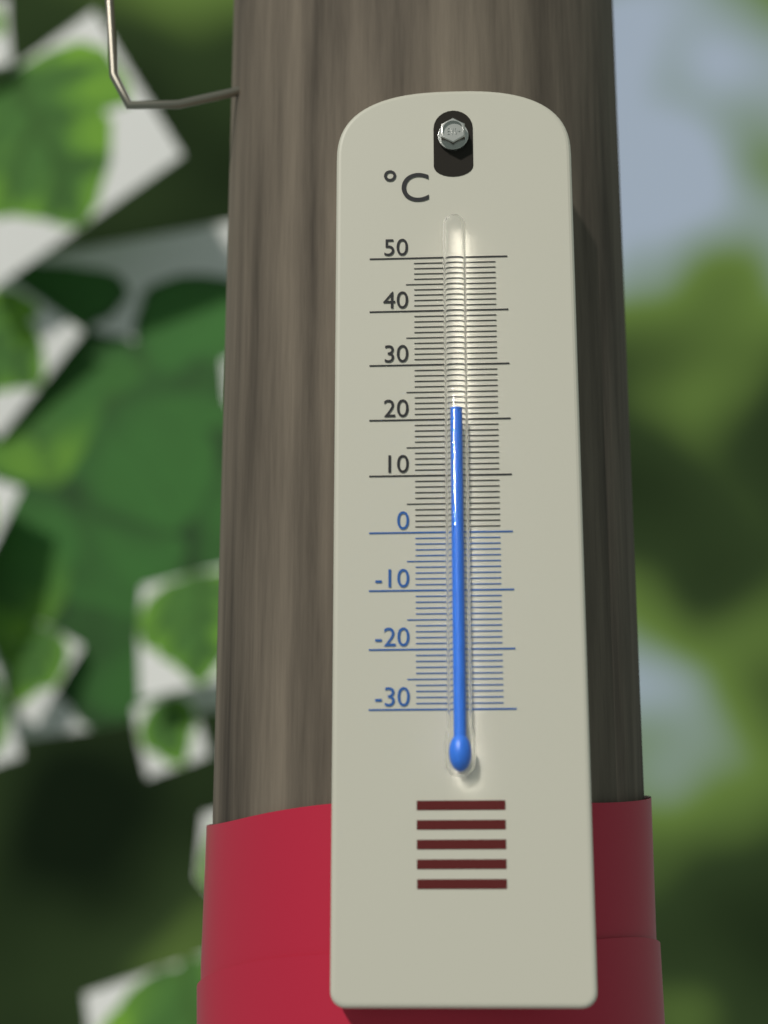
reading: 21 °C
